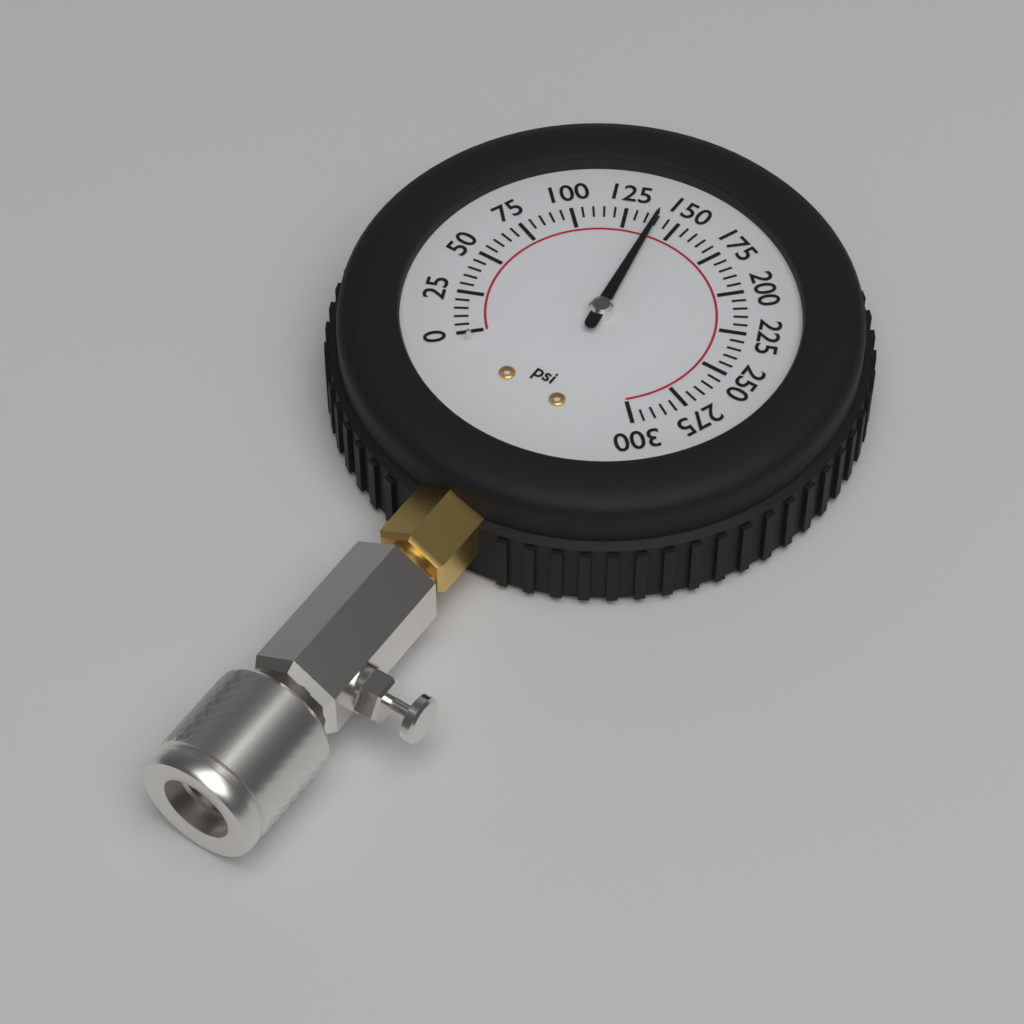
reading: 140 psi
